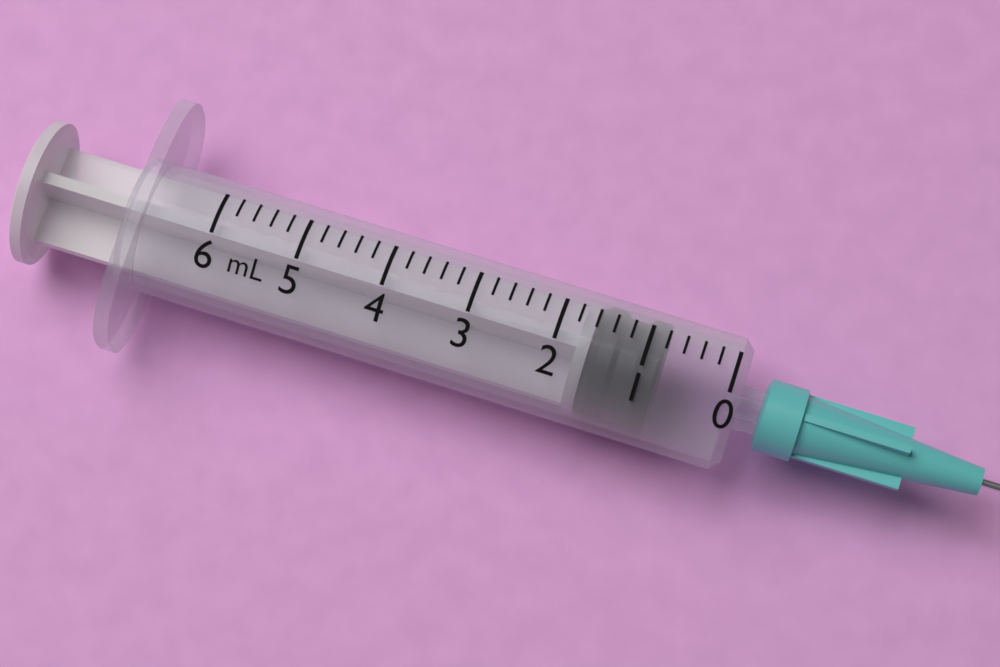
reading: 0.8 mL
